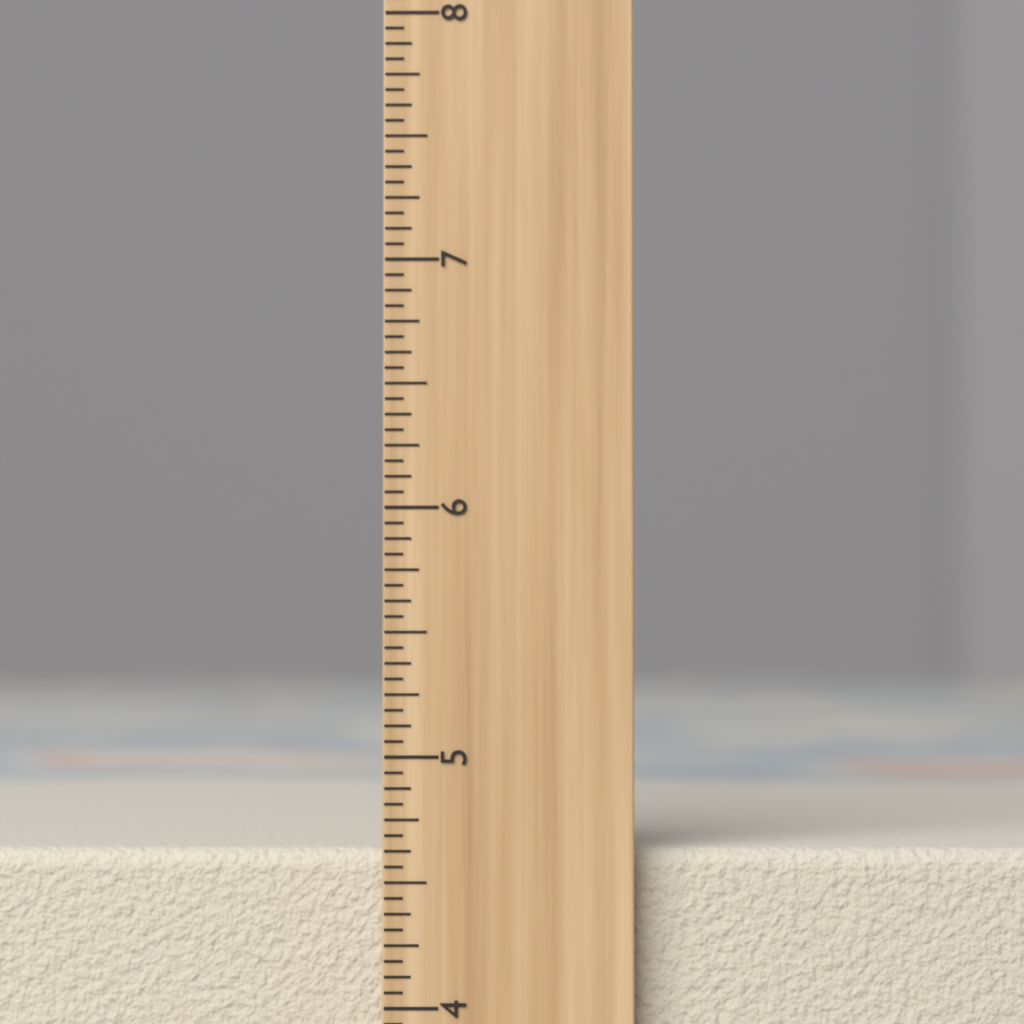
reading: 4.6250 inch
